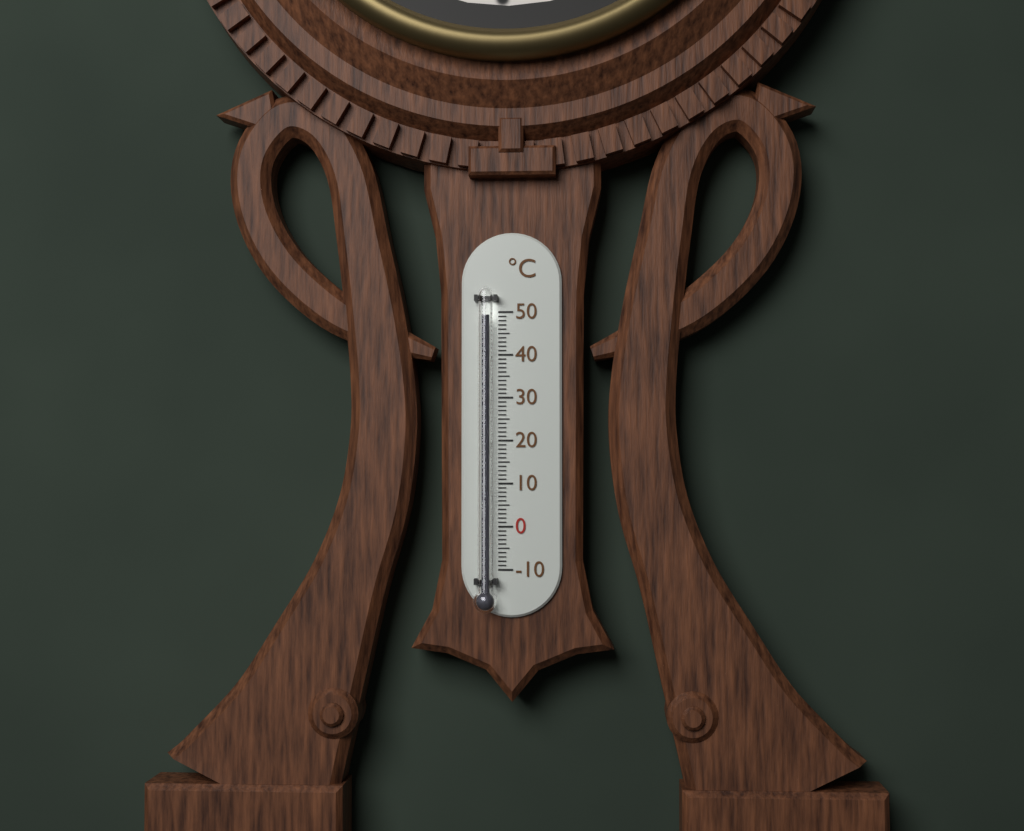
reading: 49 °C
